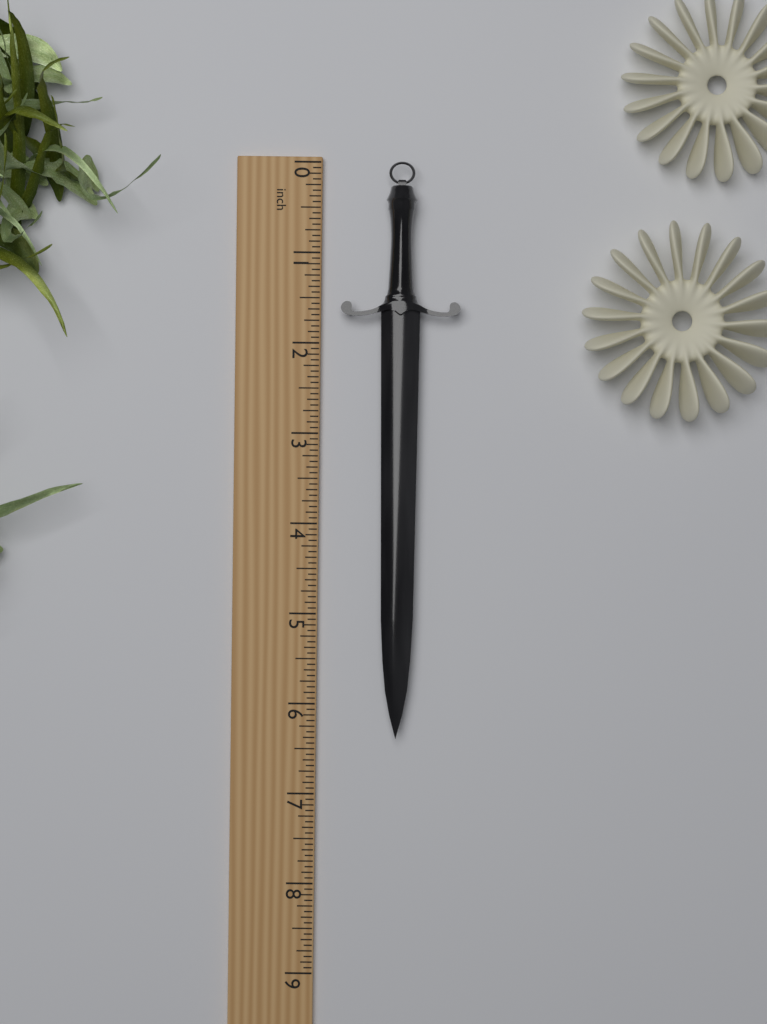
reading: 6.3750 inch
